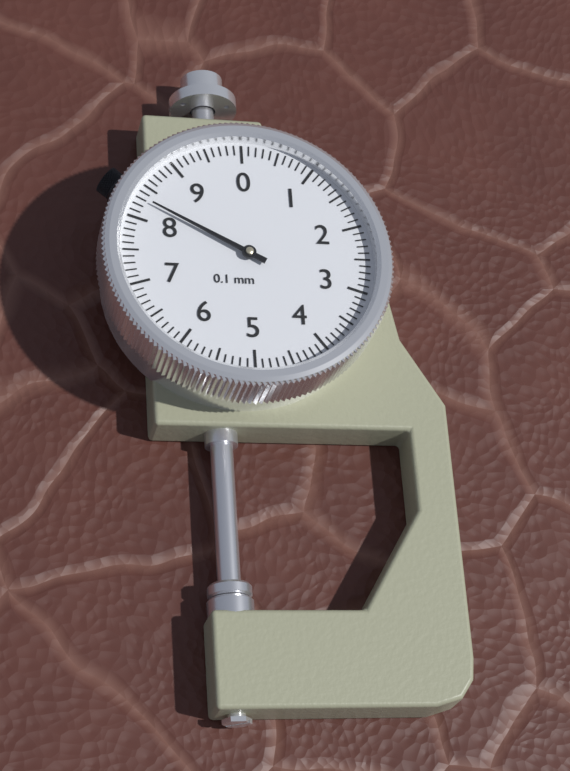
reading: 8.3 mm
